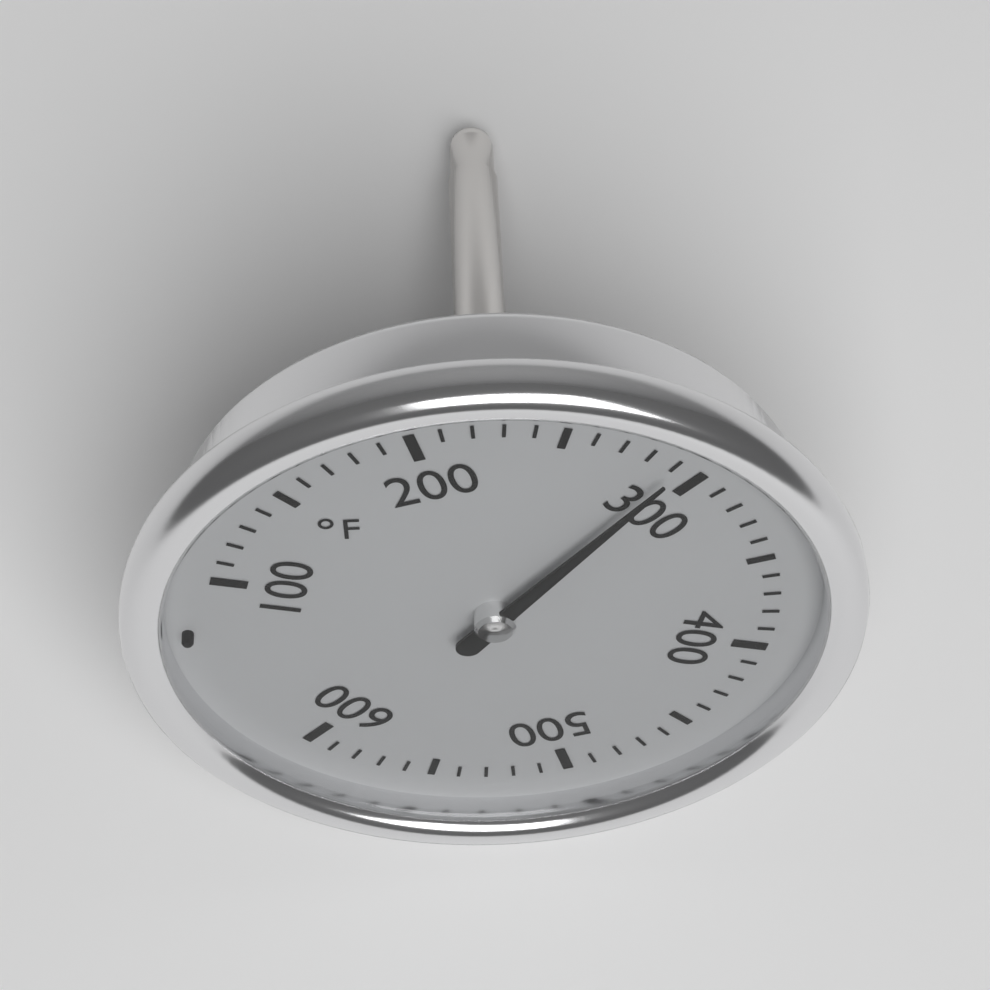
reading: 290 °F
